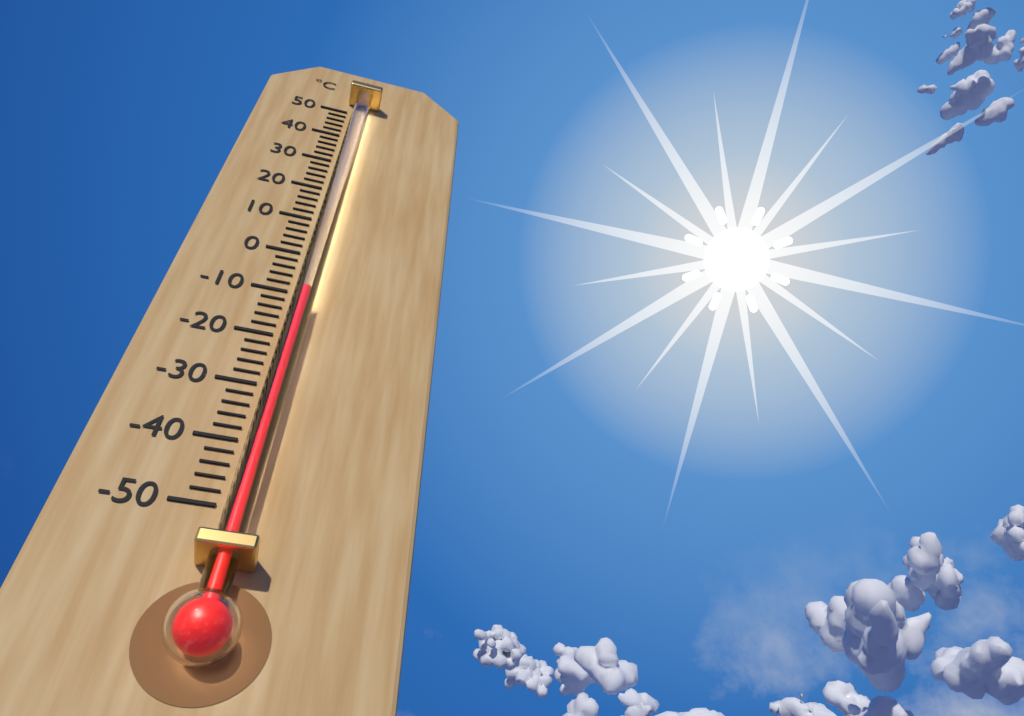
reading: -12 °C
